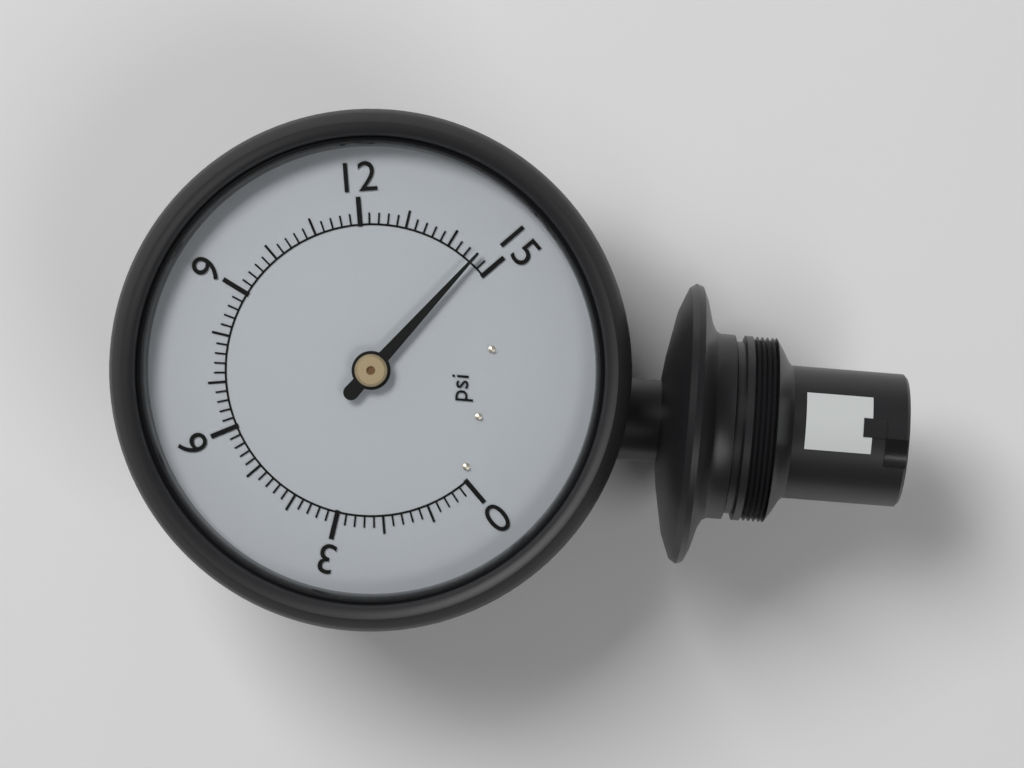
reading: 14.6 psi
